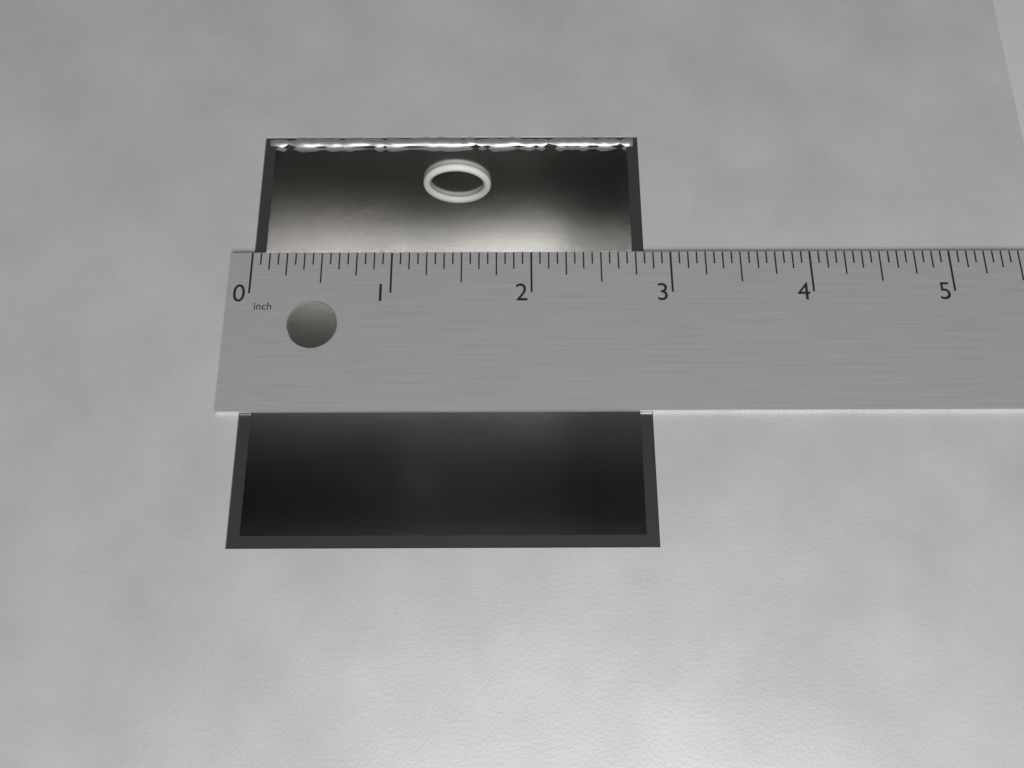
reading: 2.8125 in
